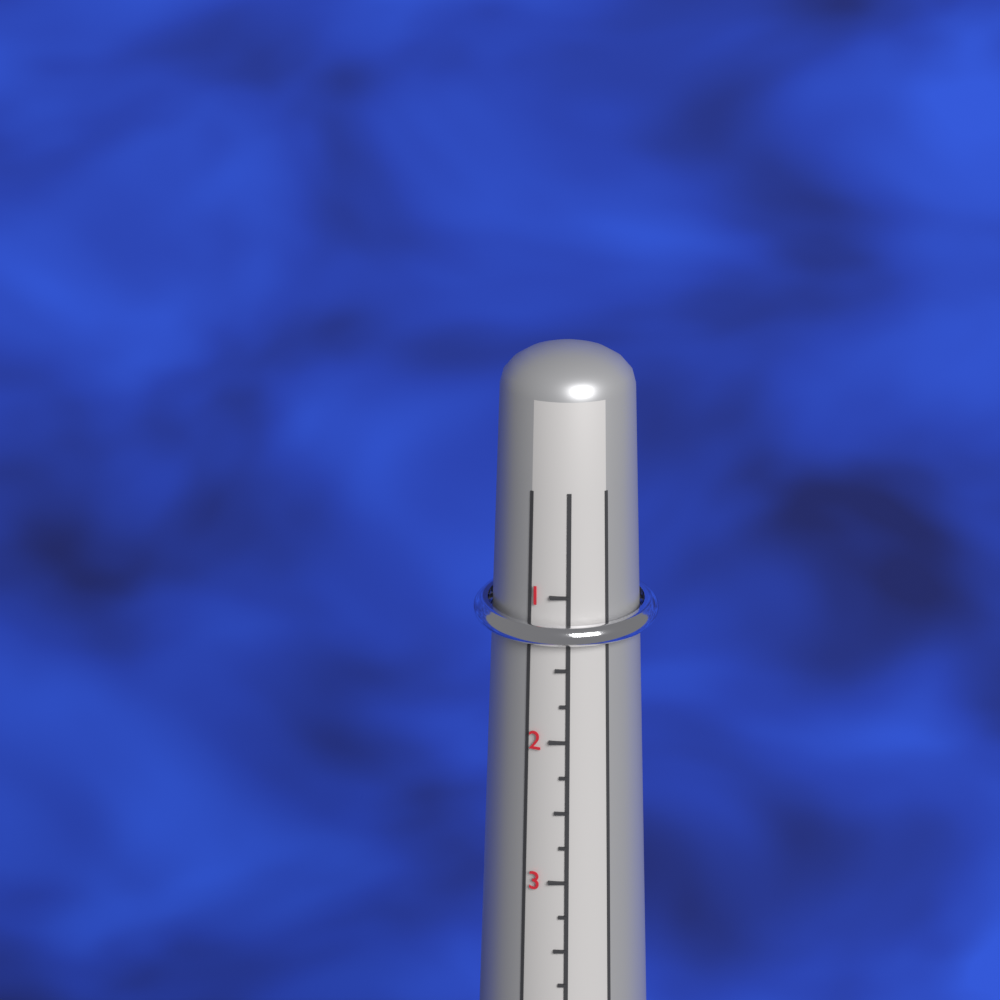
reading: 1.50 (no unit)
